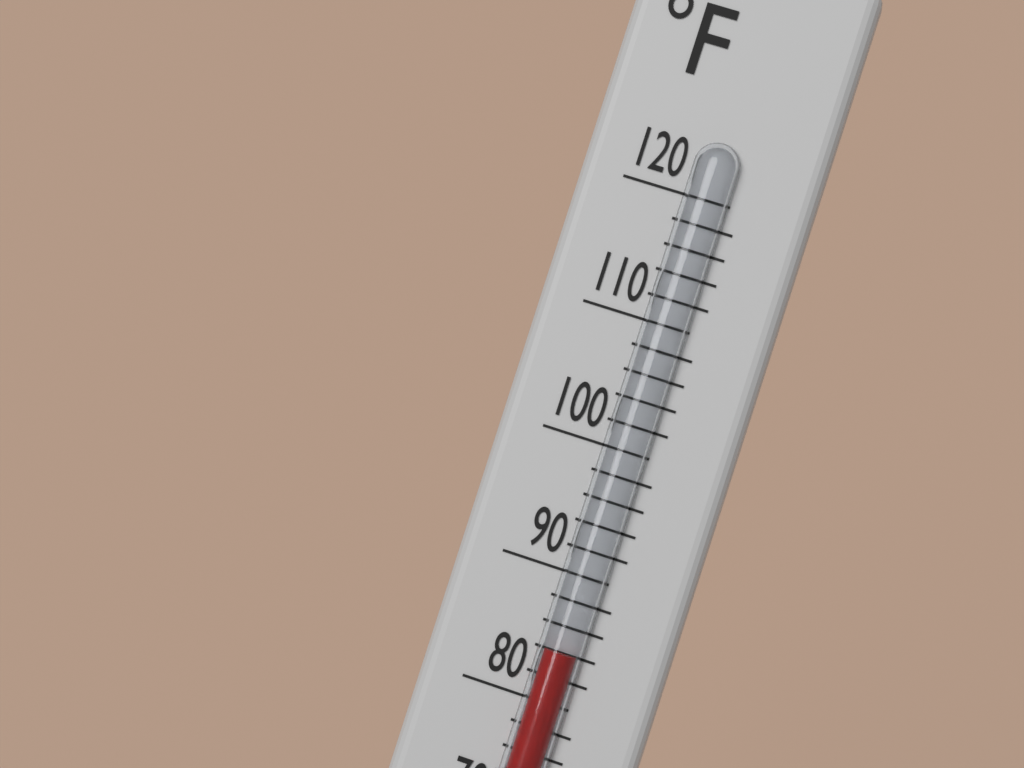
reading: 84 °F
